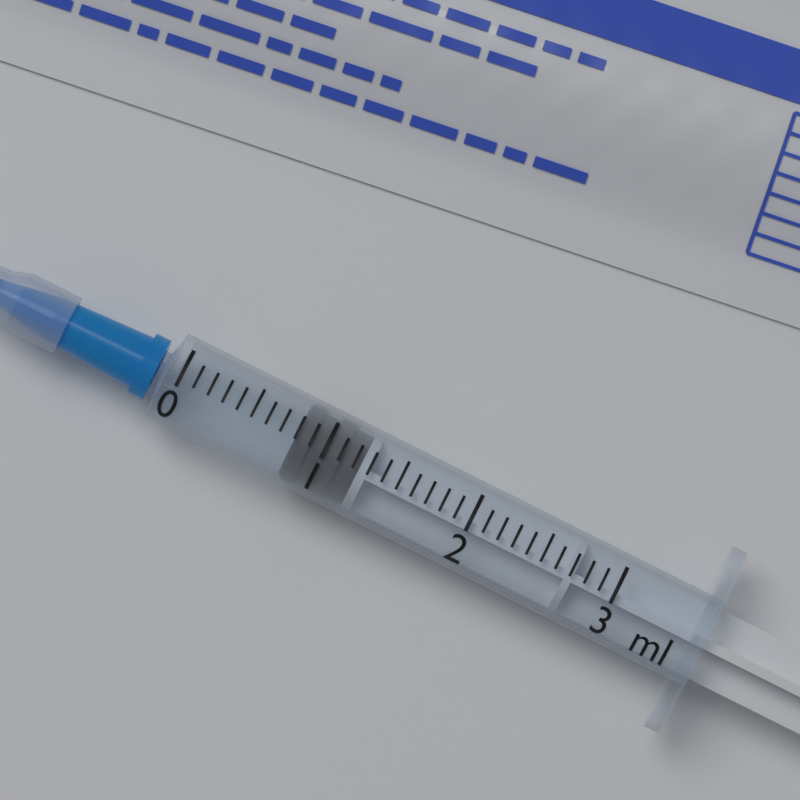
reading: 0.8 ml
